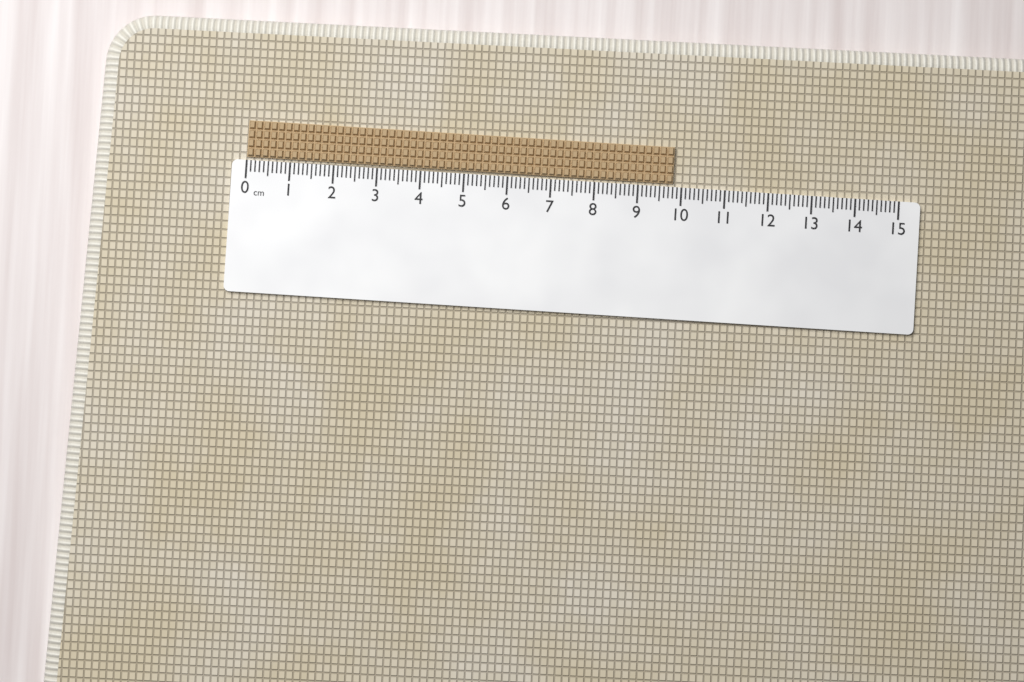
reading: 9.8 cm
